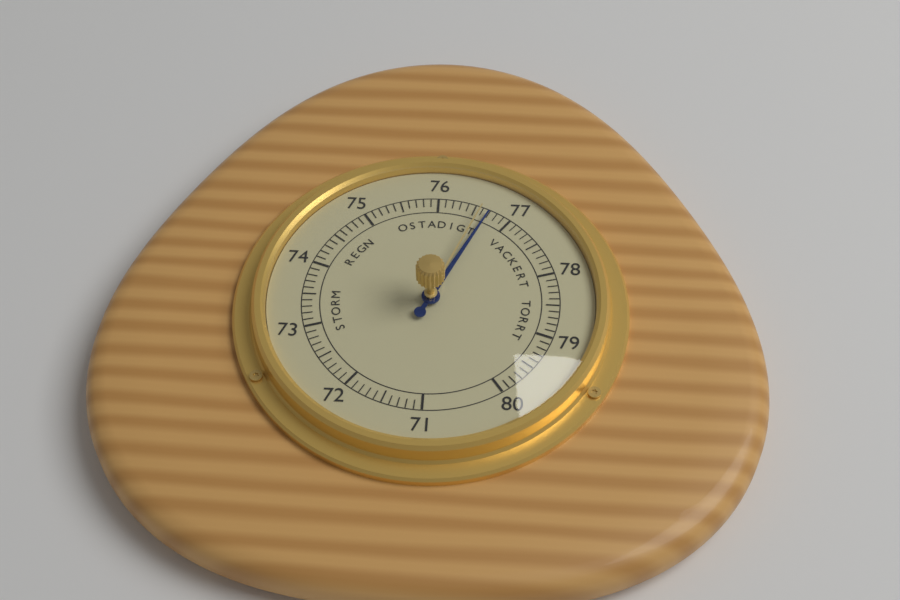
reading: 76.7 (no unit)
